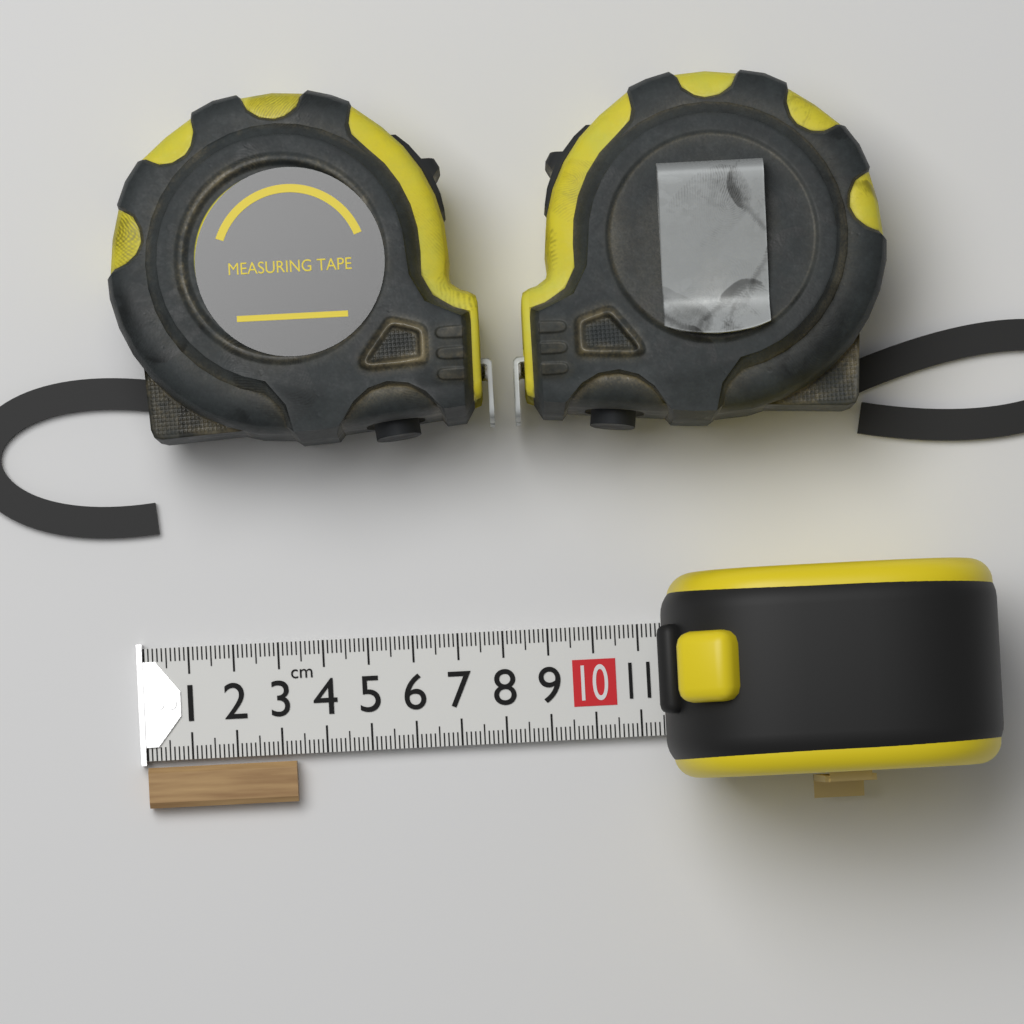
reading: 3.3 cm
